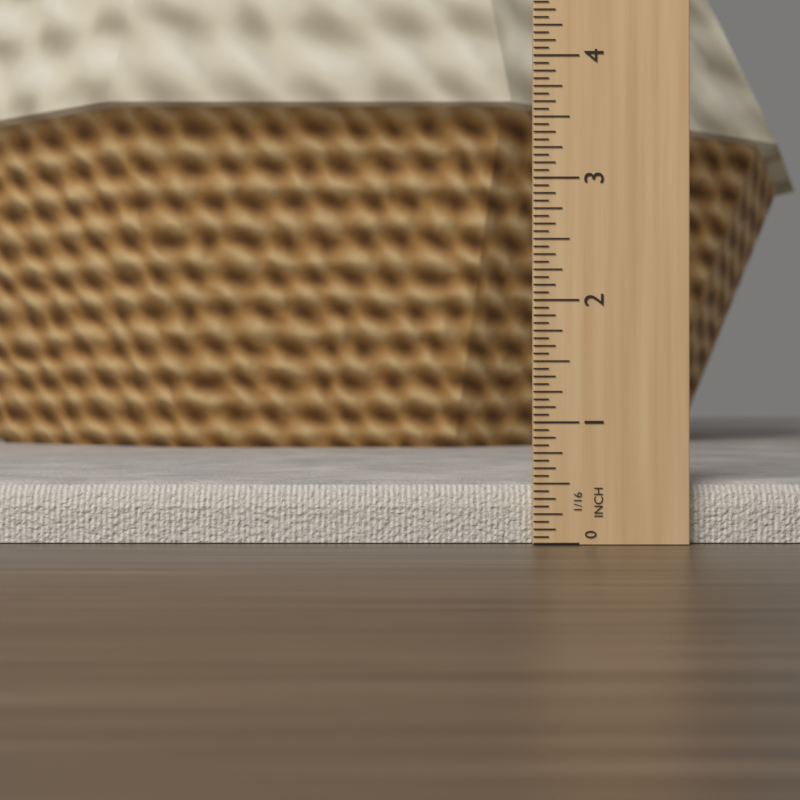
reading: 0.5000 in
